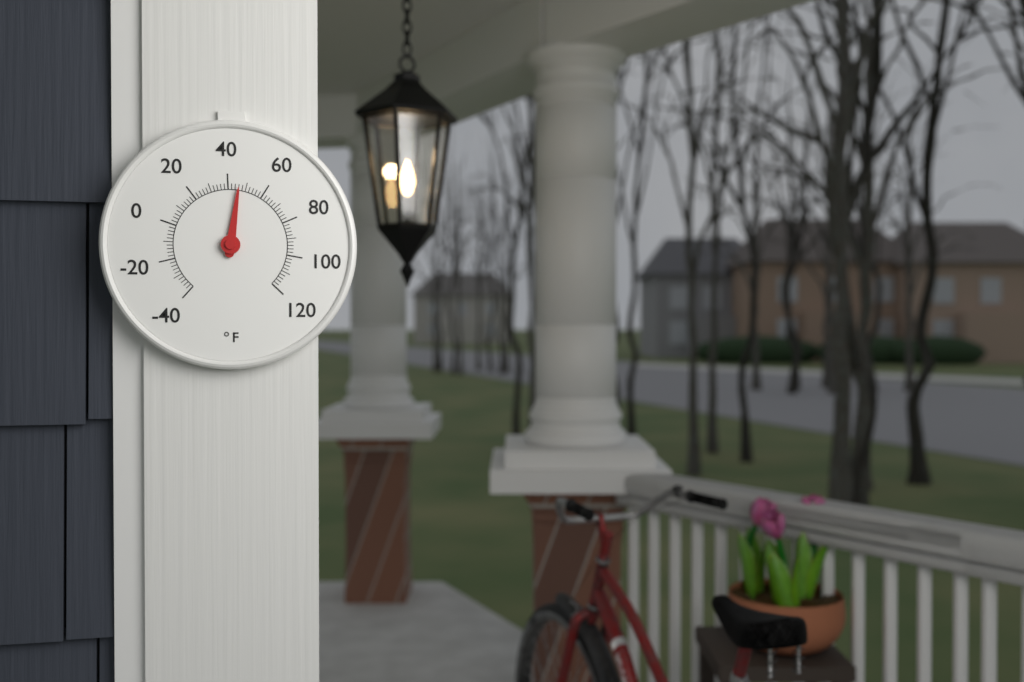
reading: 46 °F
